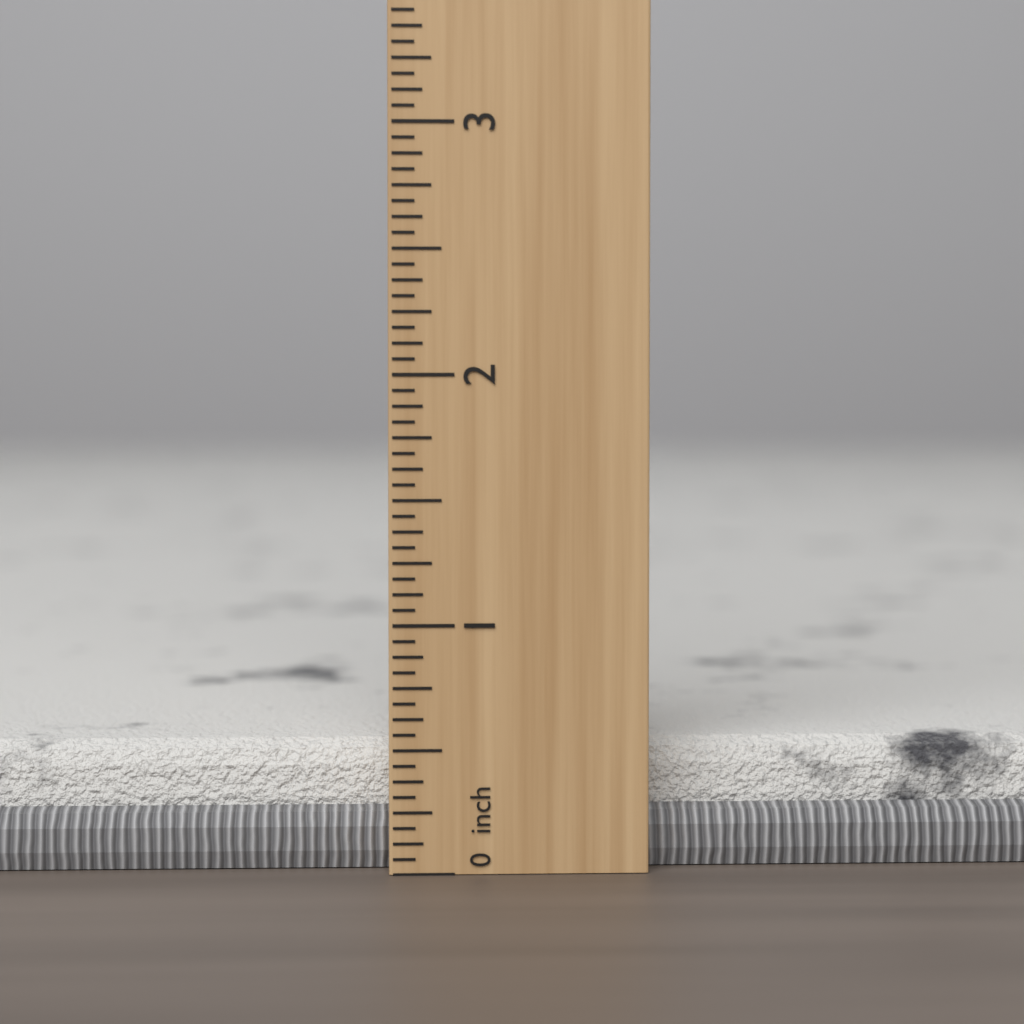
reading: 0.5000 inch
